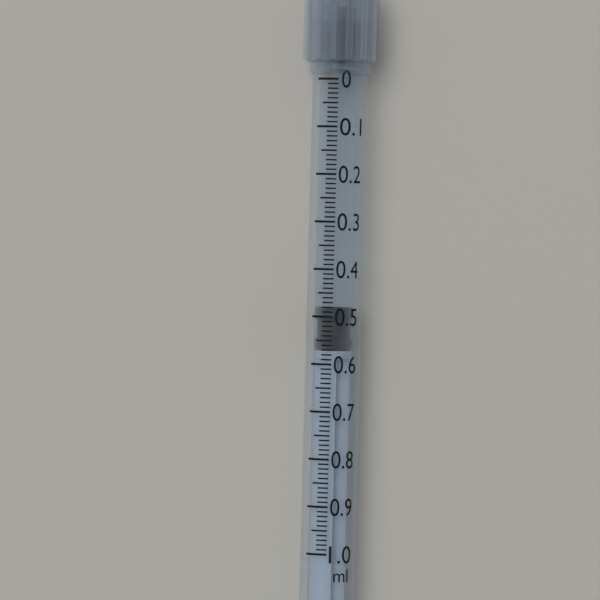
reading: 0.48 ml
